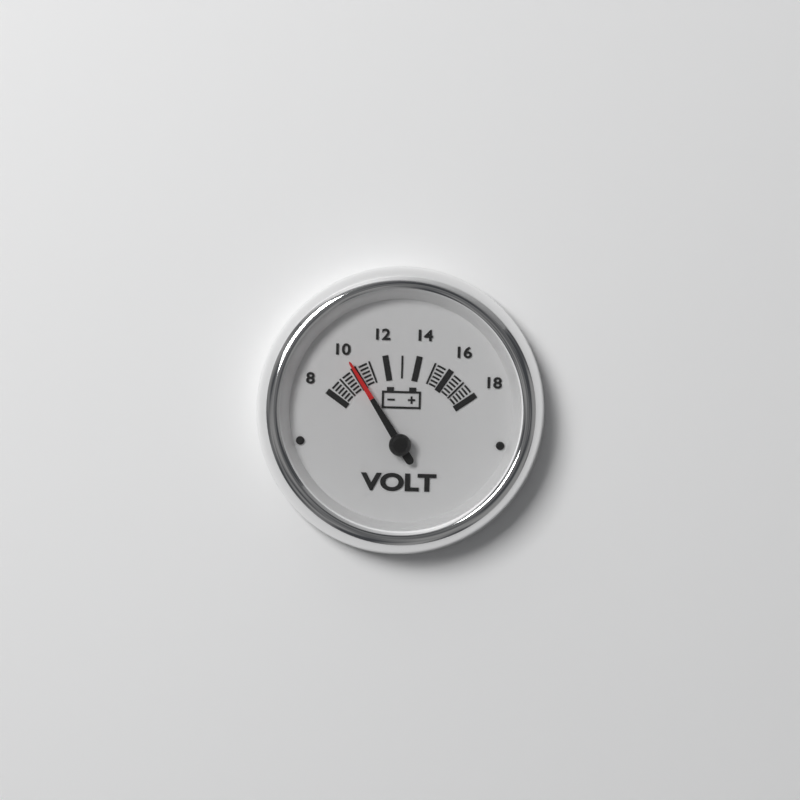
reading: 10 V
